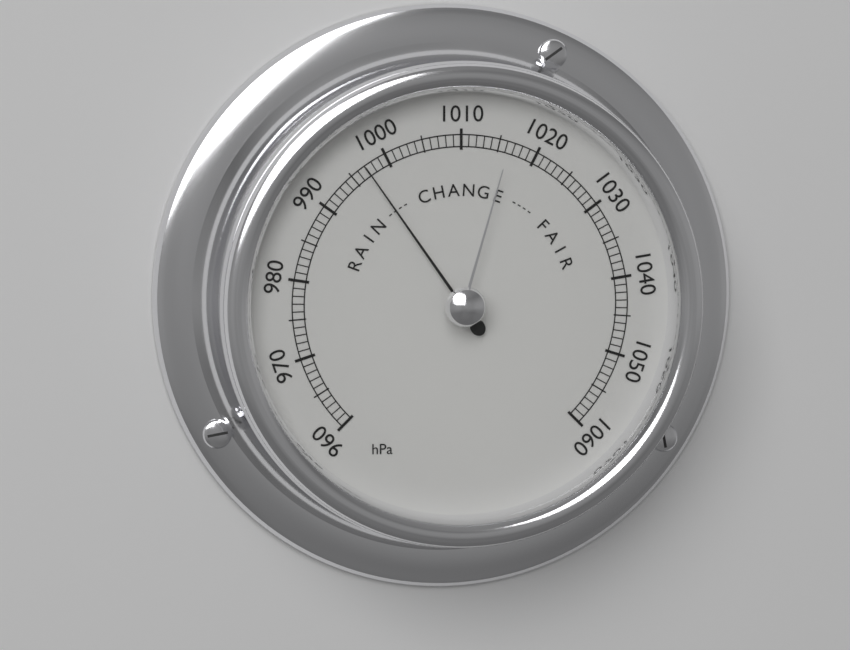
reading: 997 hPa
